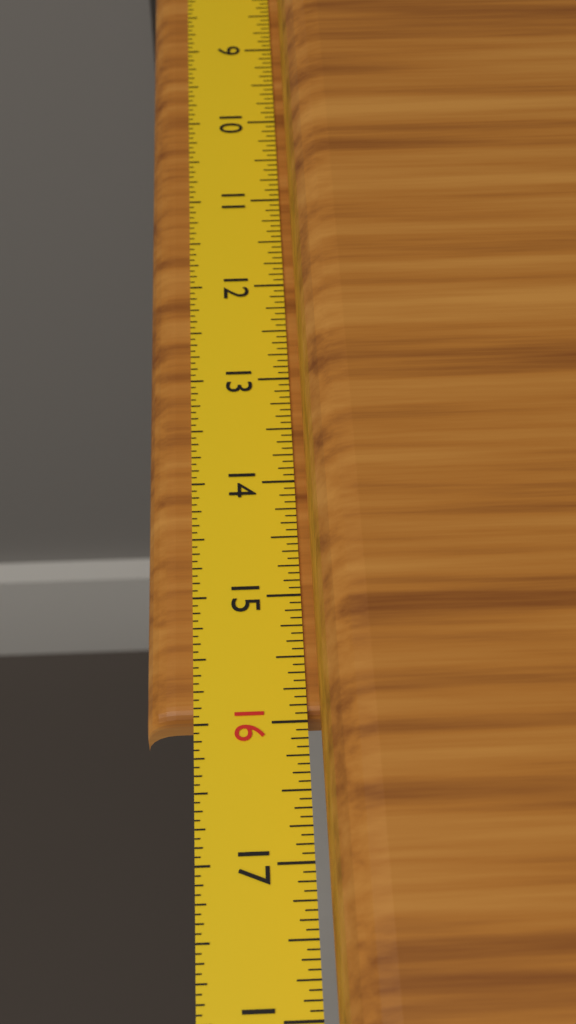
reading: 15.9375 in
